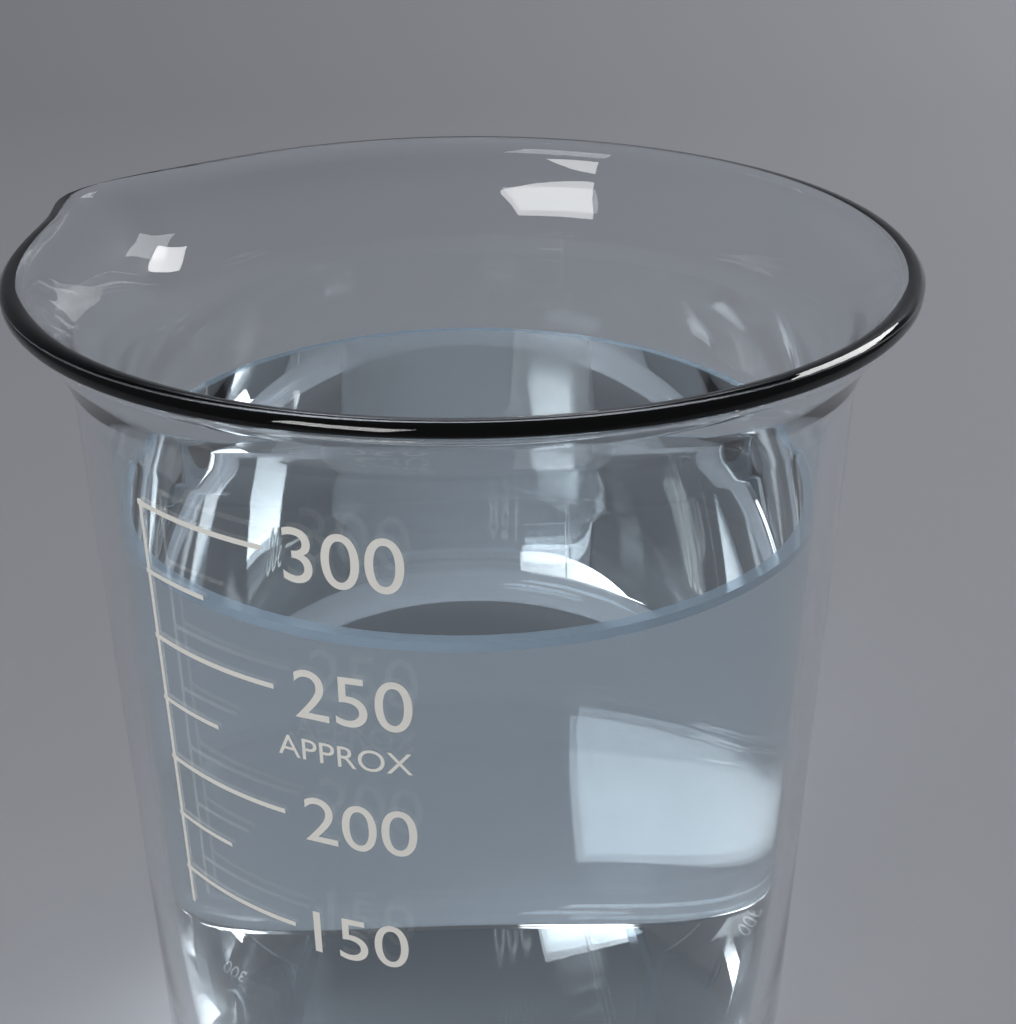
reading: 270 (no unit)
